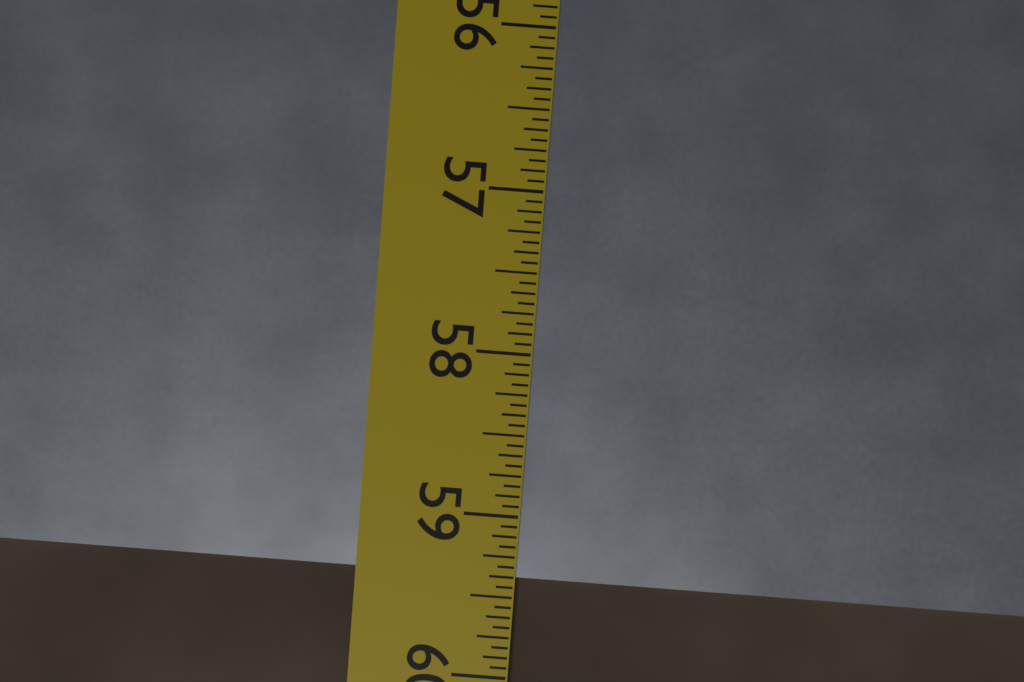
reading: 59.3750 in
